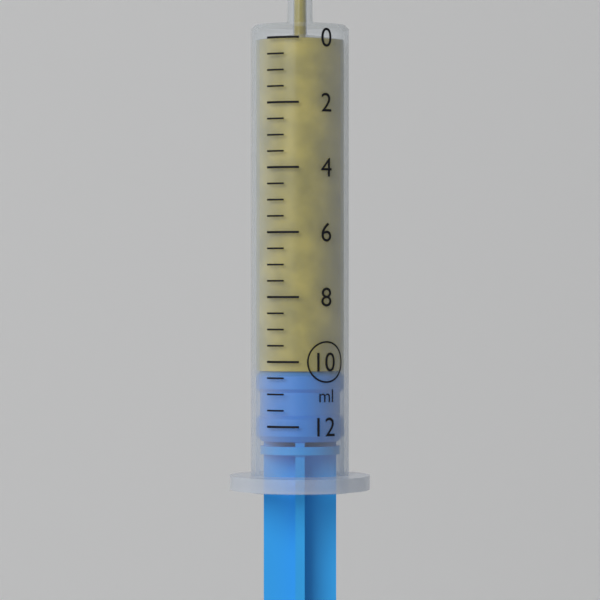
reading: 10.3 ml
